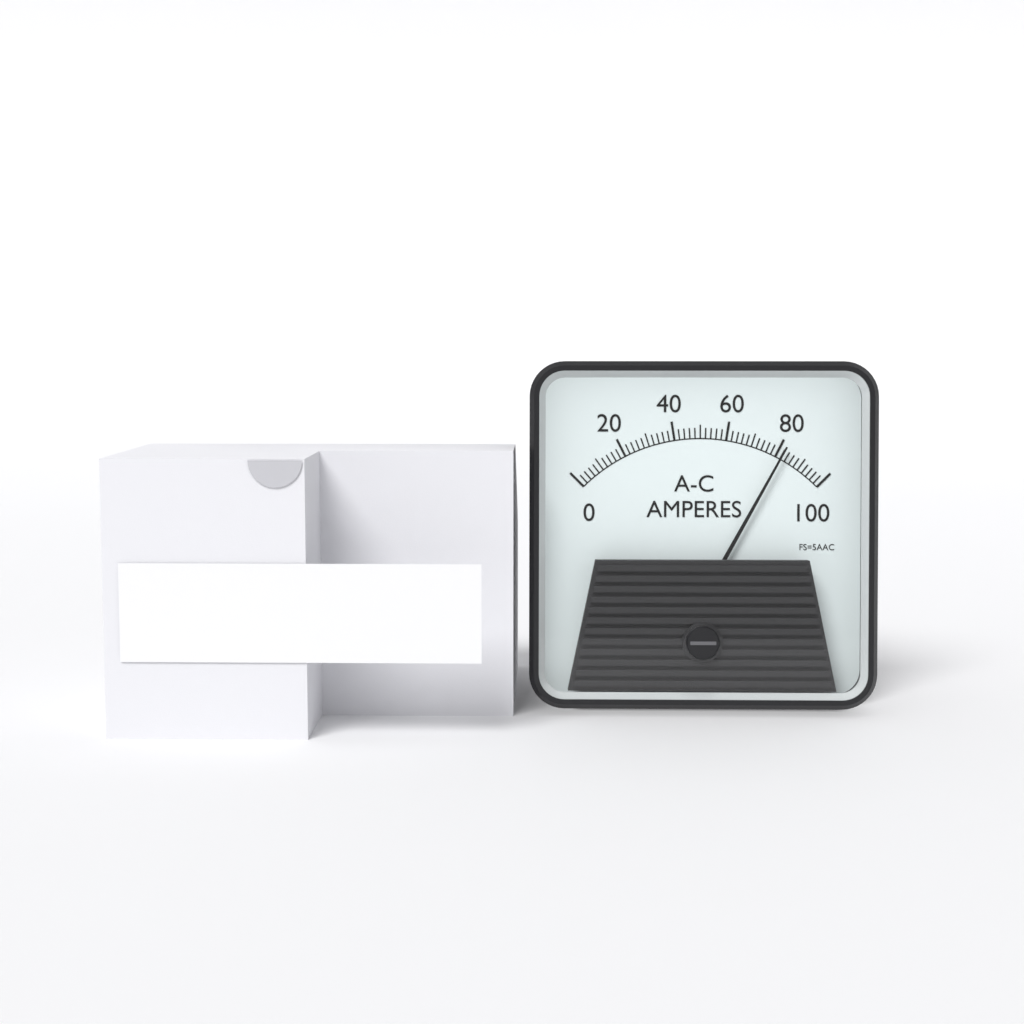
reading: 82 A
